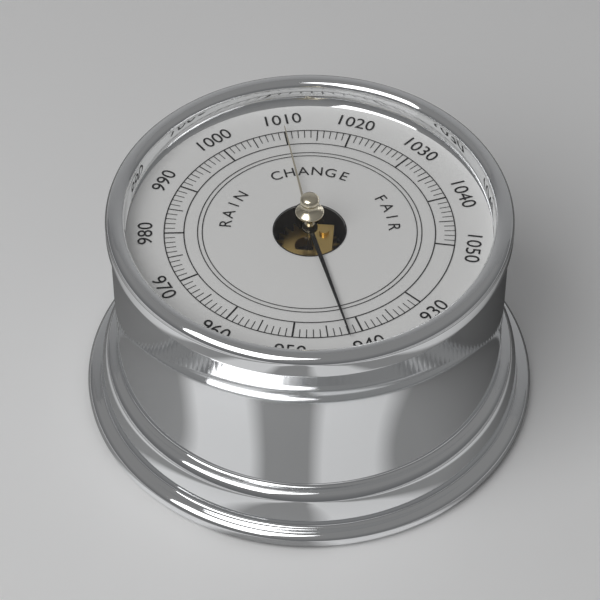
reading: 942 (no unit)
